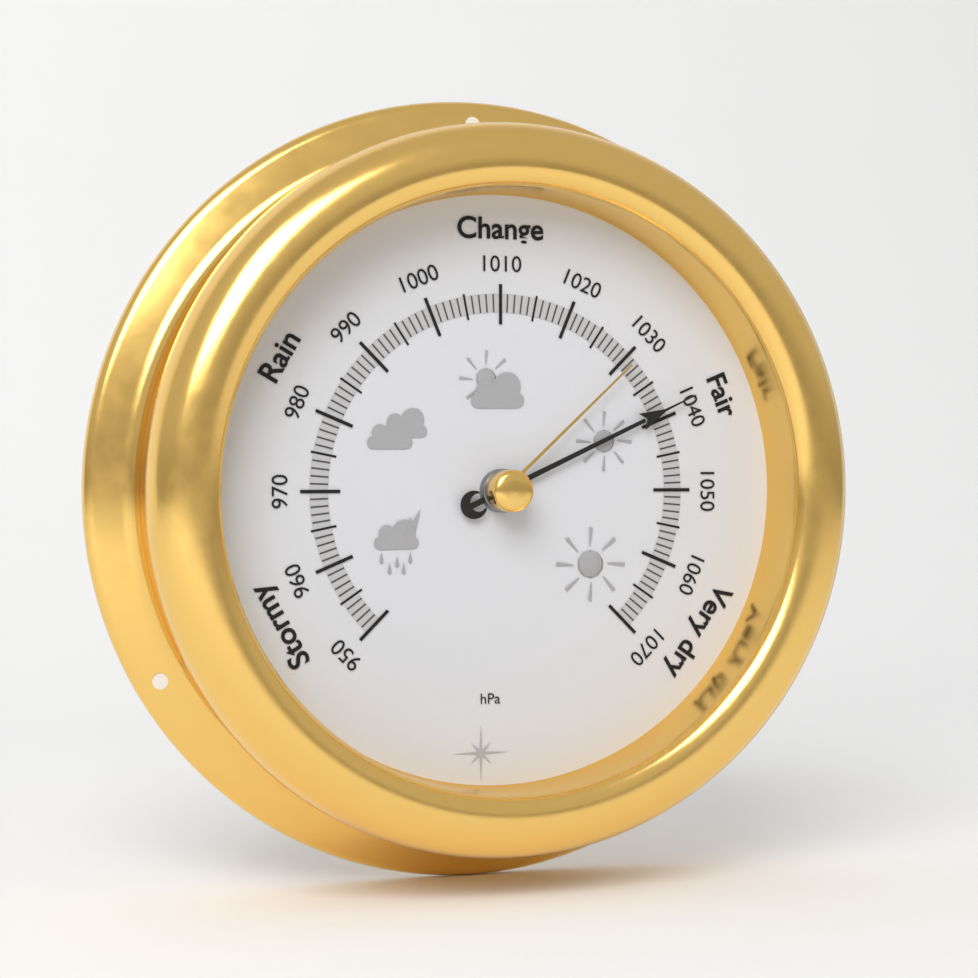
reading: 1039 hPa
